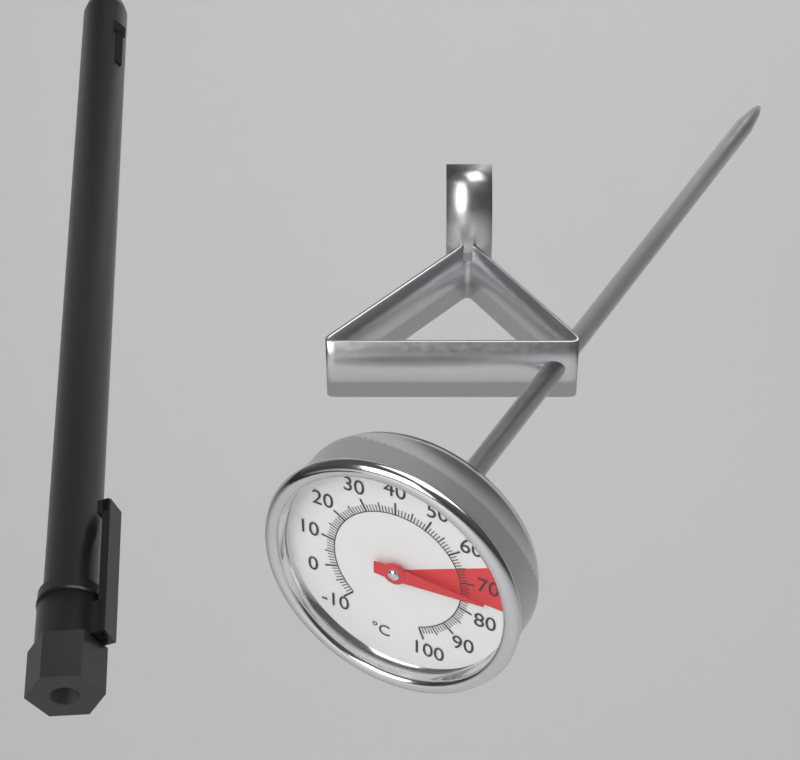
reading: 74 °C
